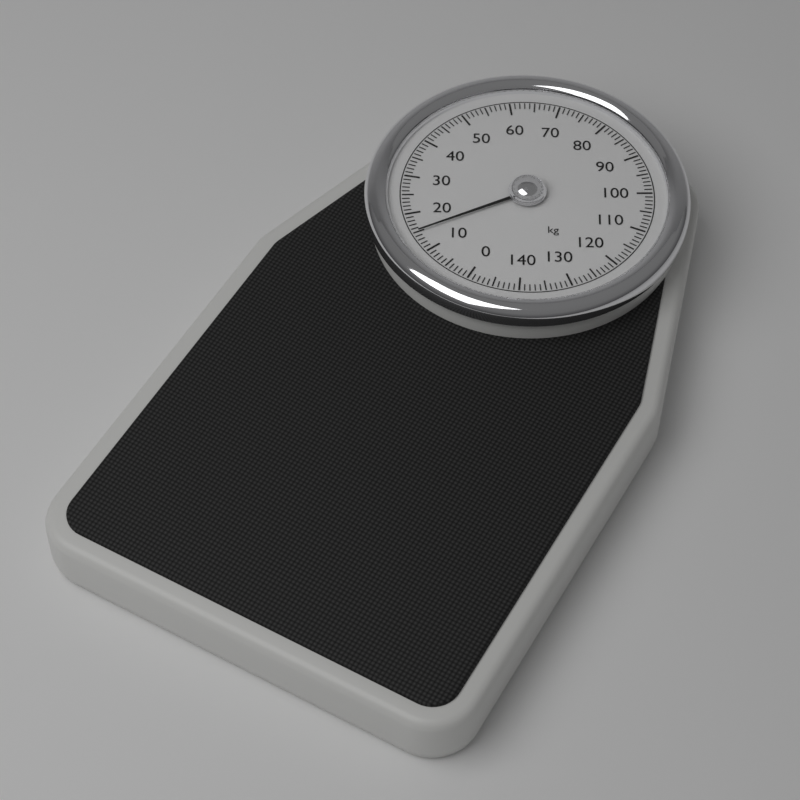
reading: 15 kg
